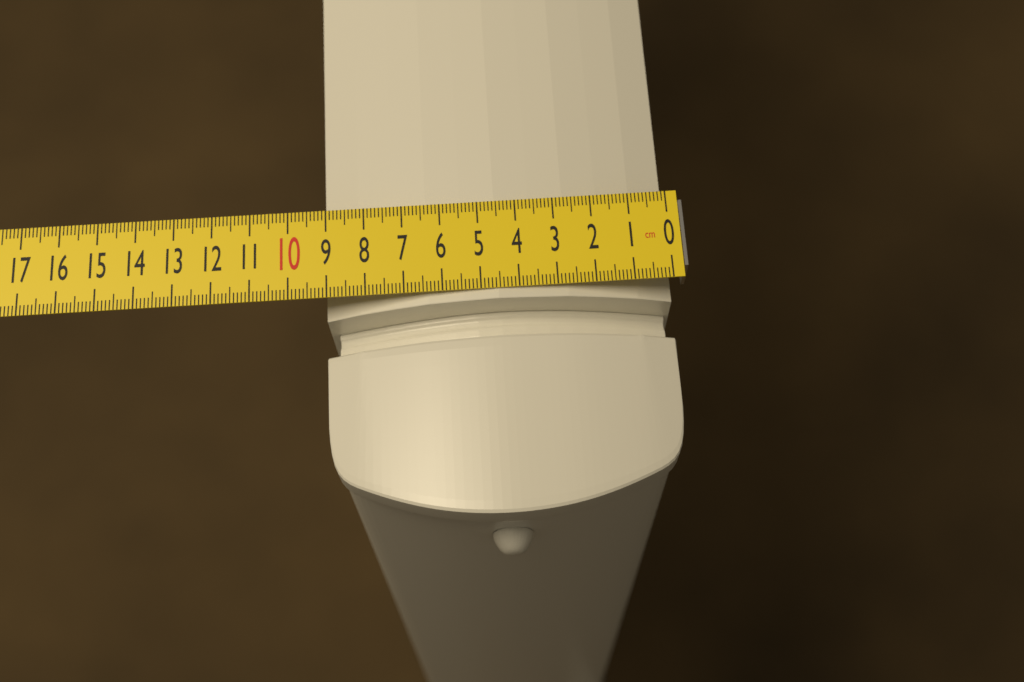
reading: 9.1 cm
